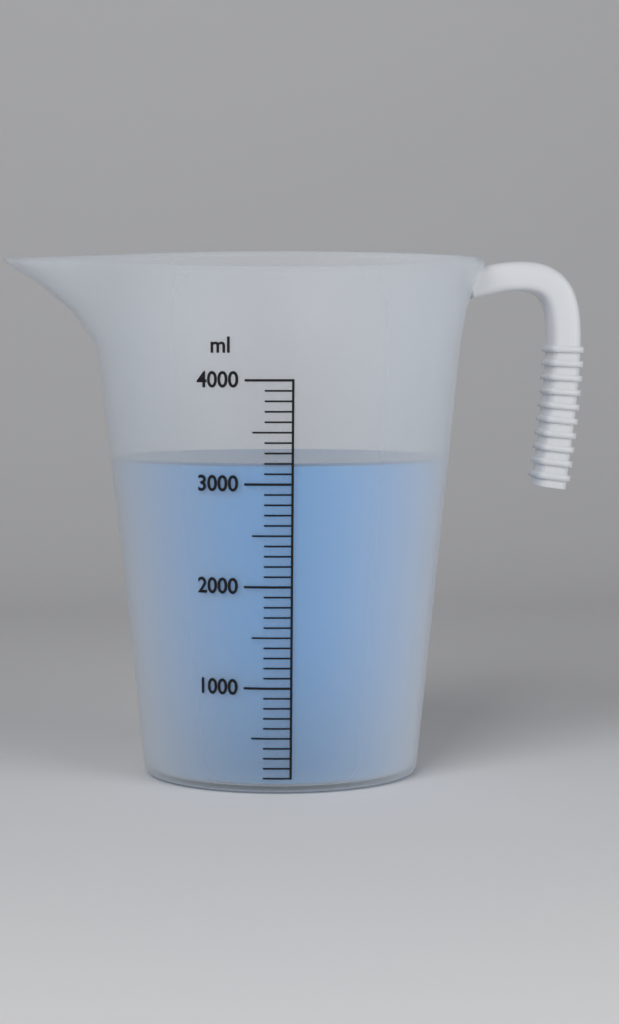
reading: 3200 ml
